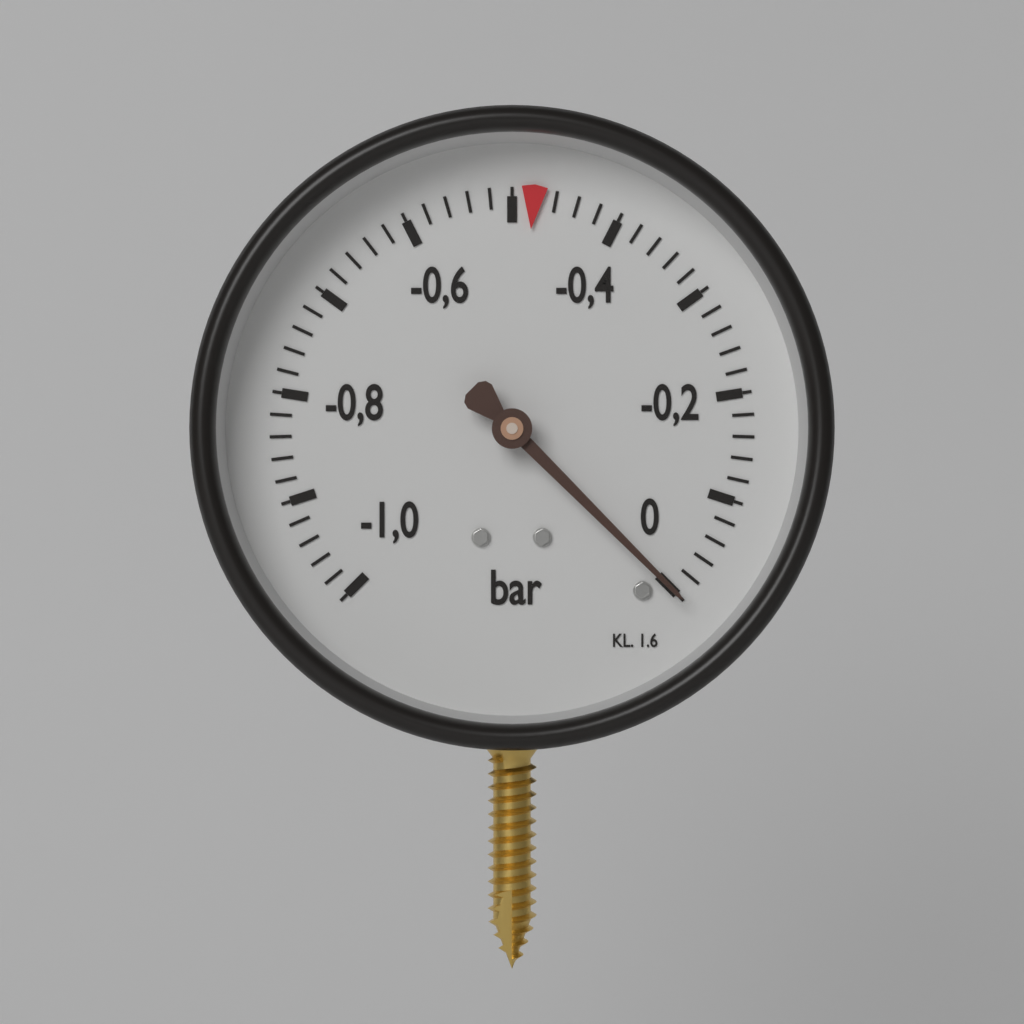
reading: 0.00 bar
